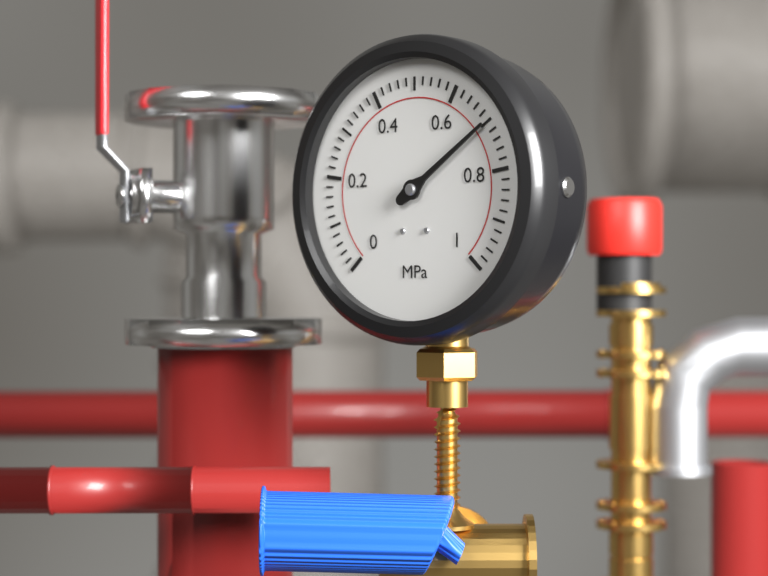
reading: 0.70 MPa
